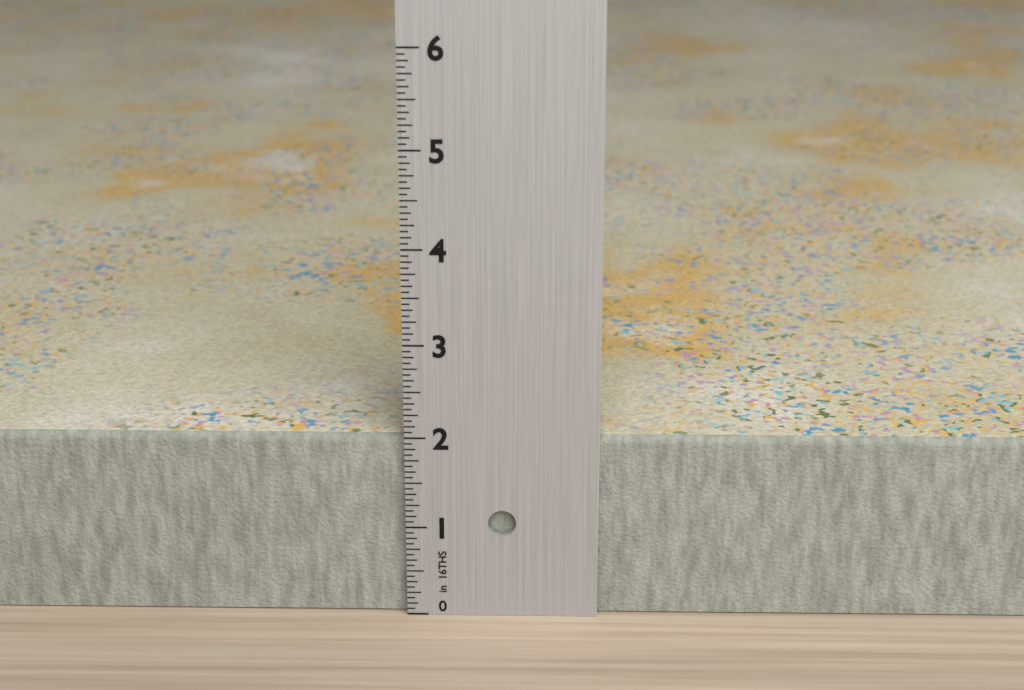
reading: 2.0000 in
